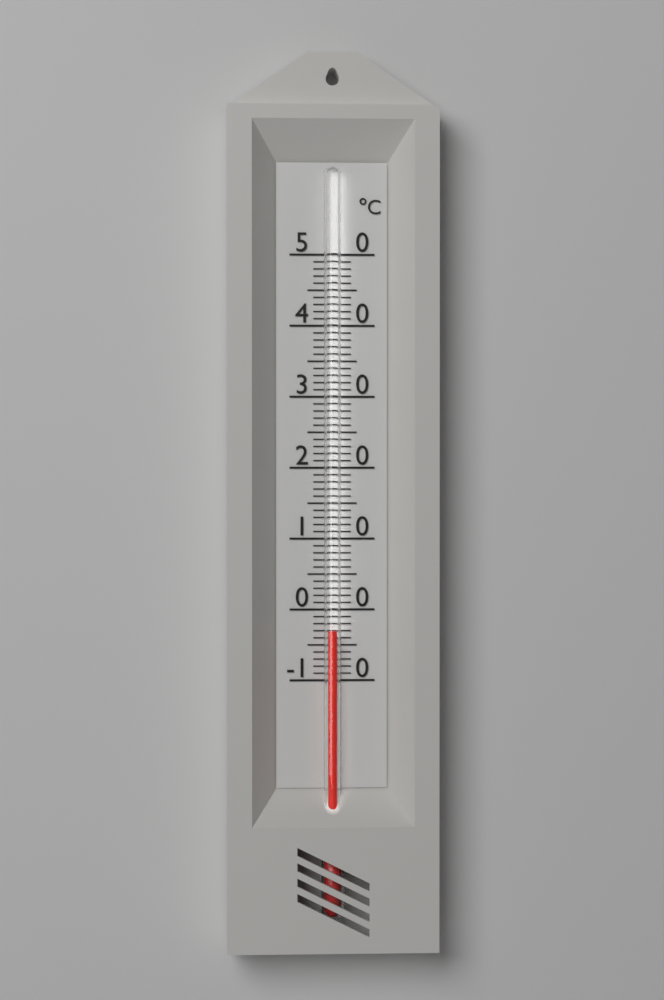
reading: -3 °C
